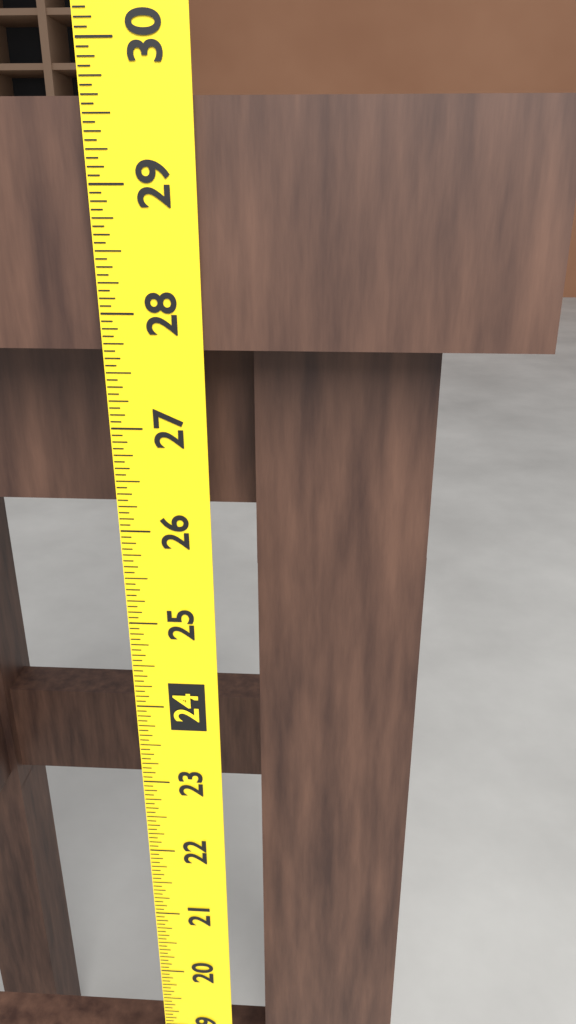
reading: 29.6250 (no unit)
